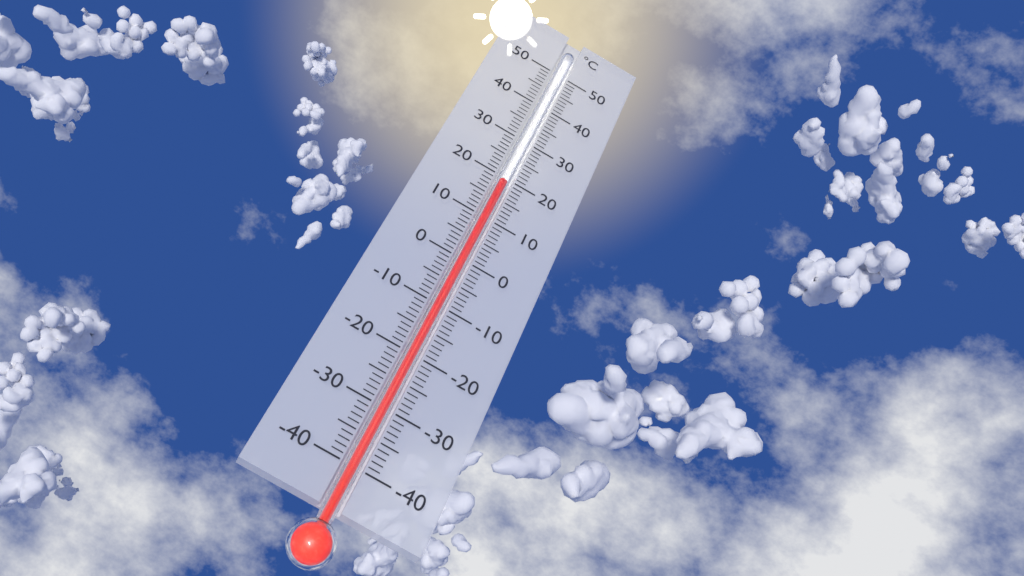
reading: 19 °C
